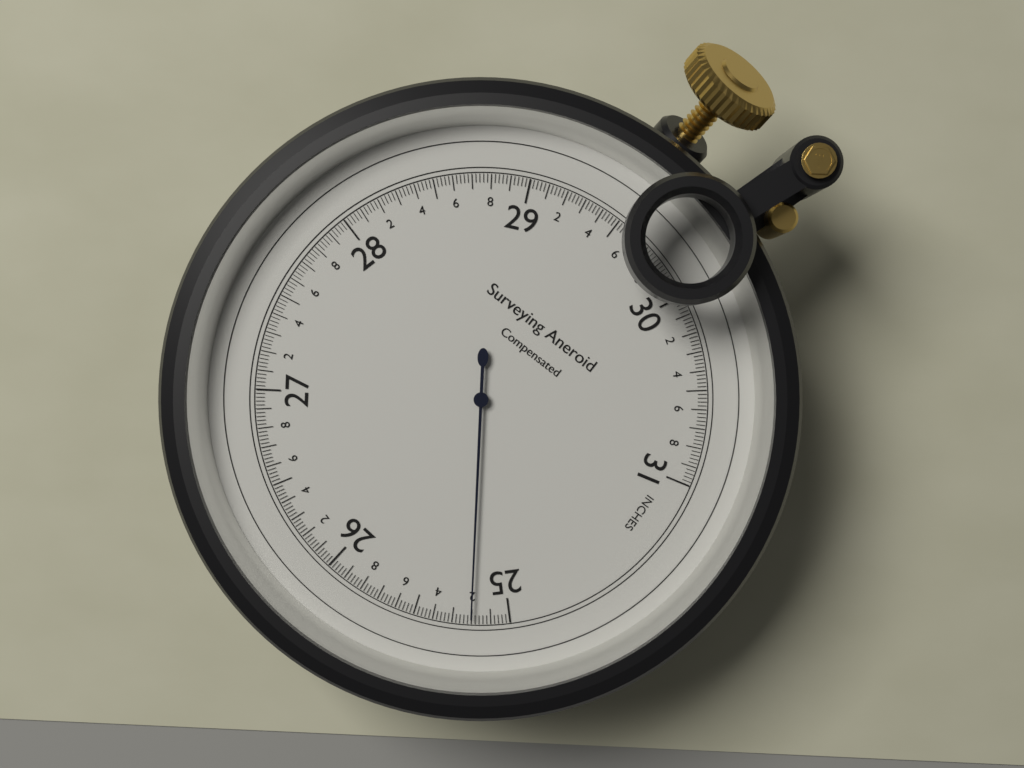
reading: 25.20 inches
